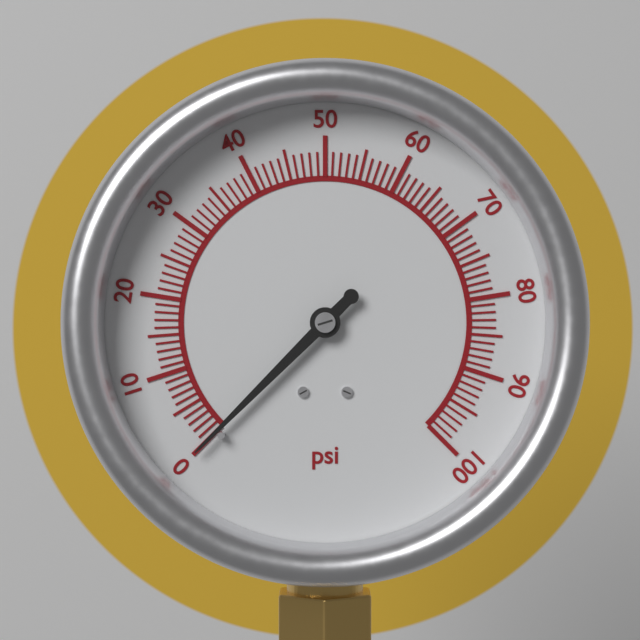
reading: 0 psi
